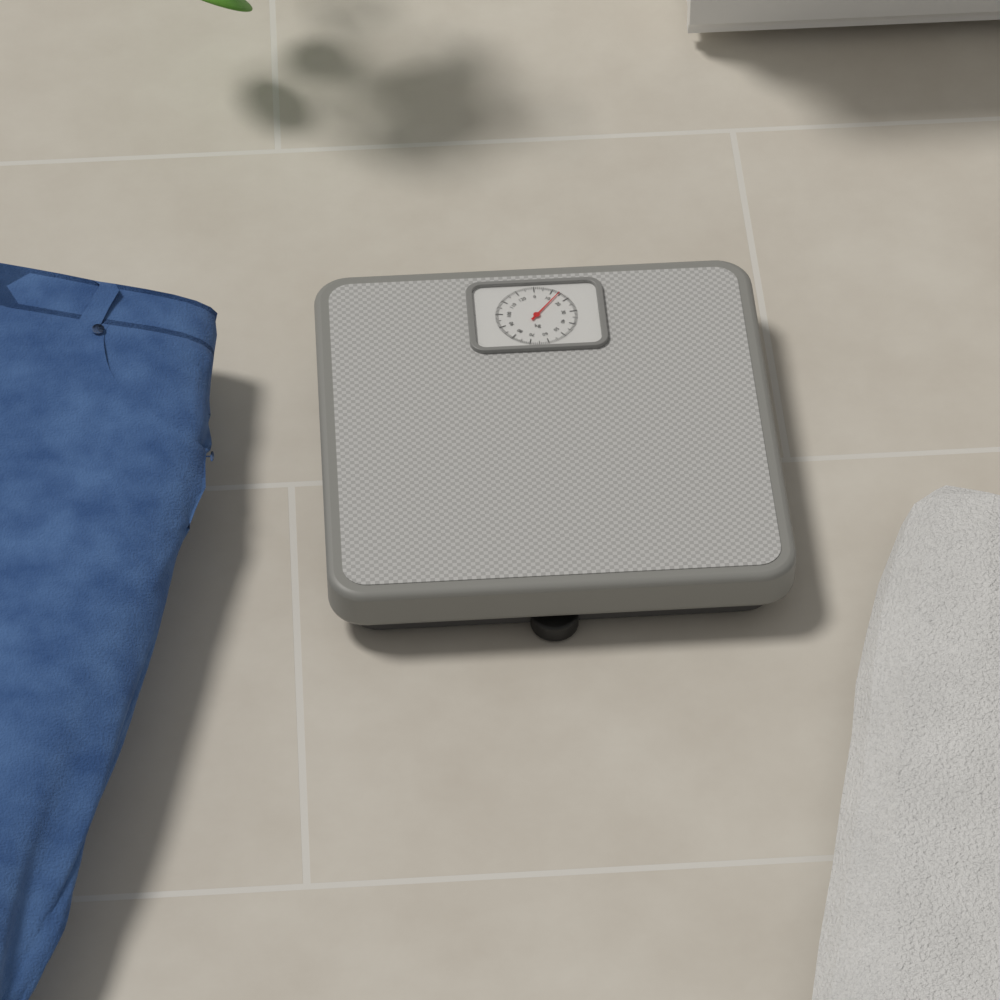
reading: 14 kg
